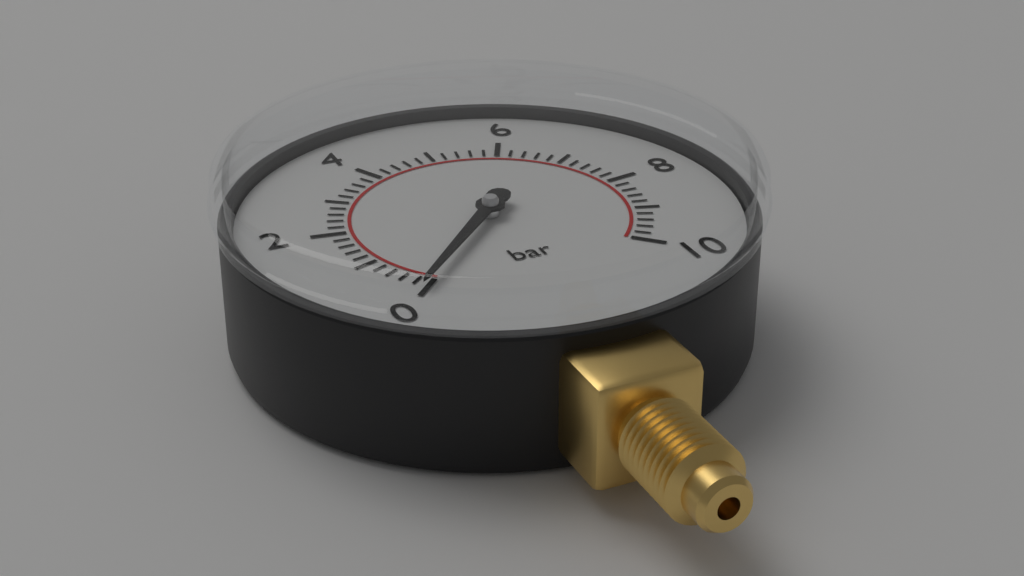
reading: 0.0 bar
